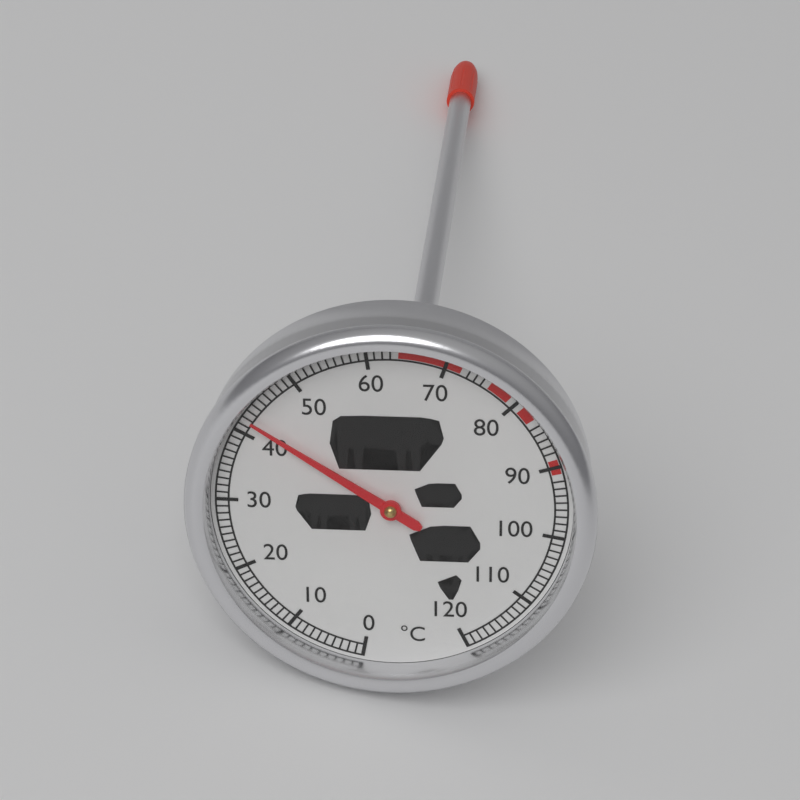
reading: 42 °C
